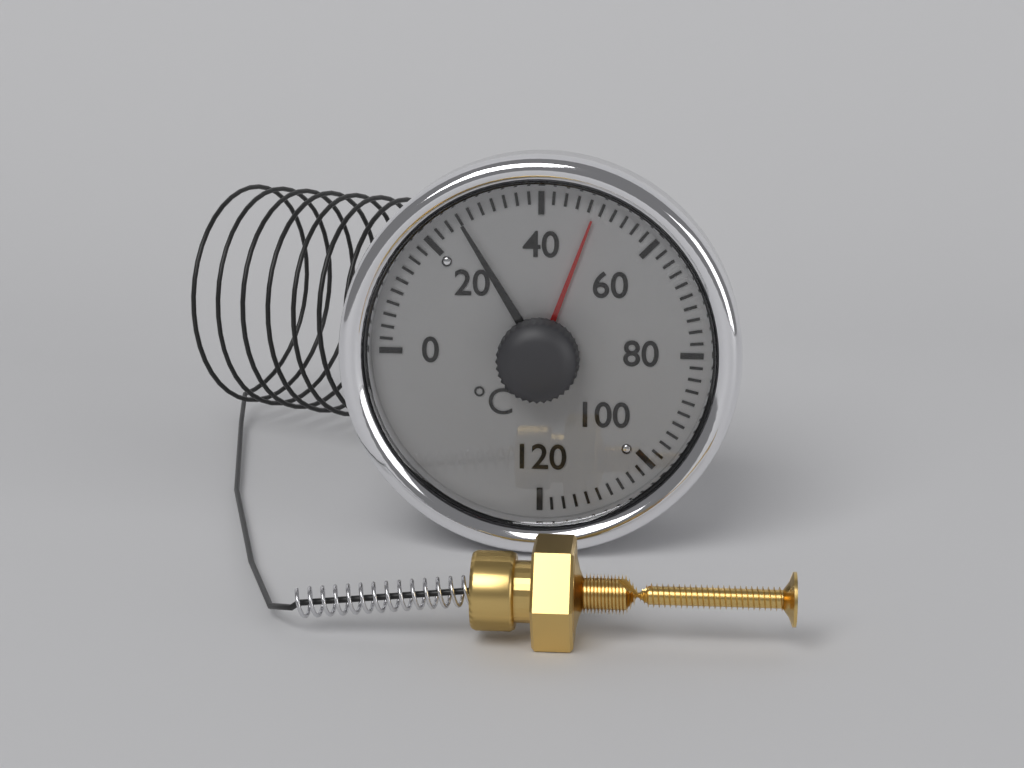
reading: 26 °C
